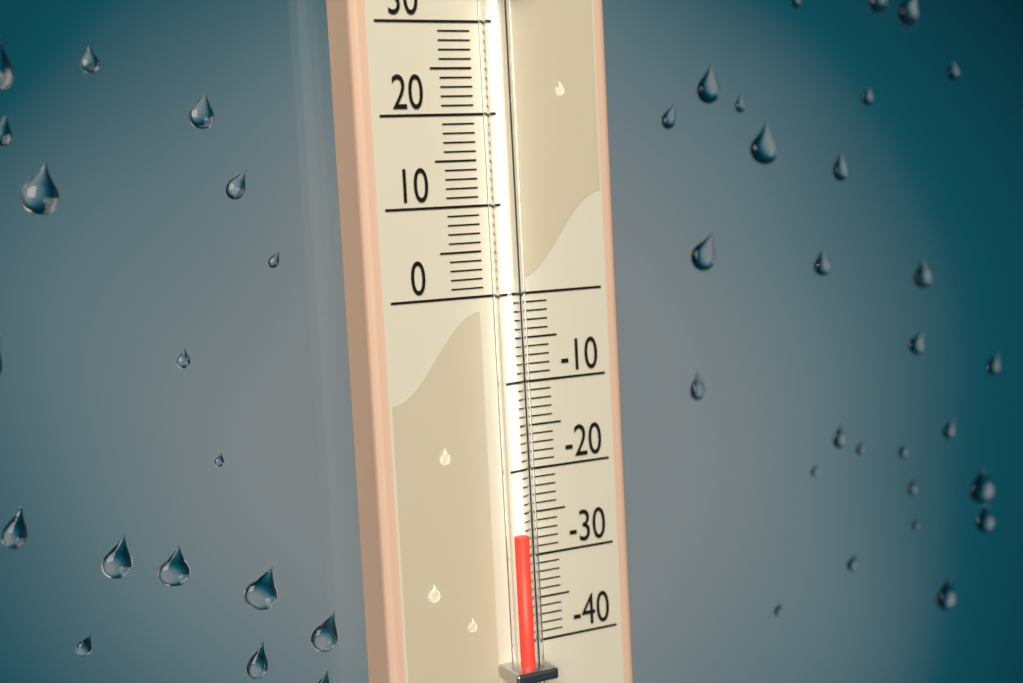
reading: -27 (no unit)
